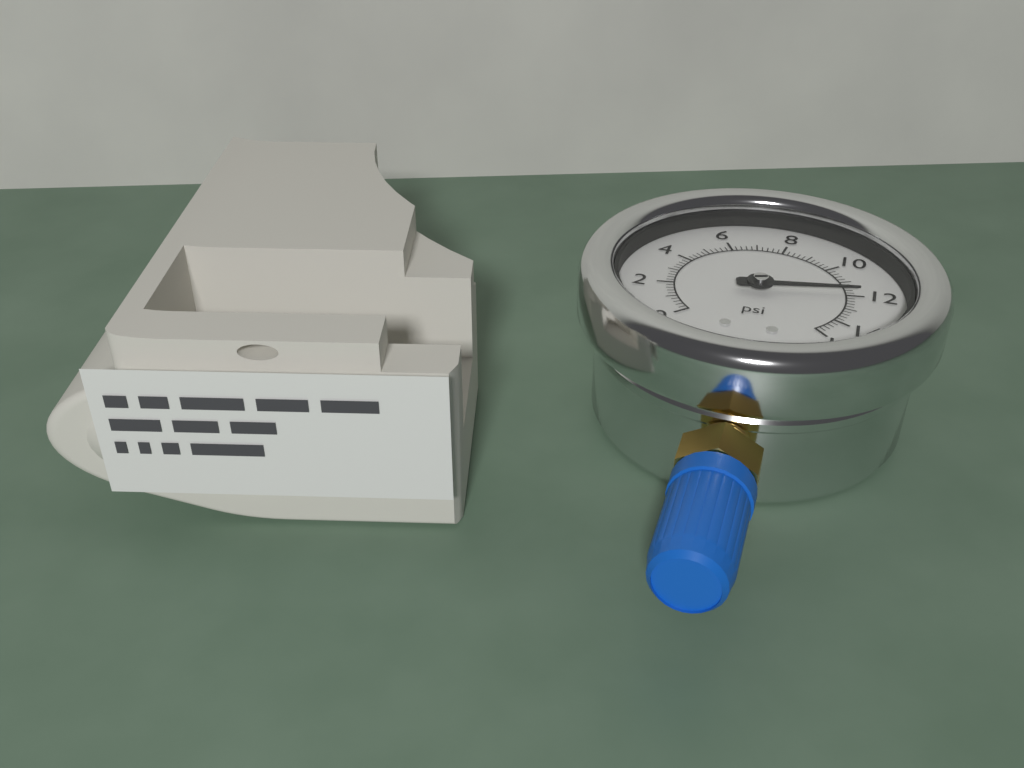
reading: 11.8 psi
